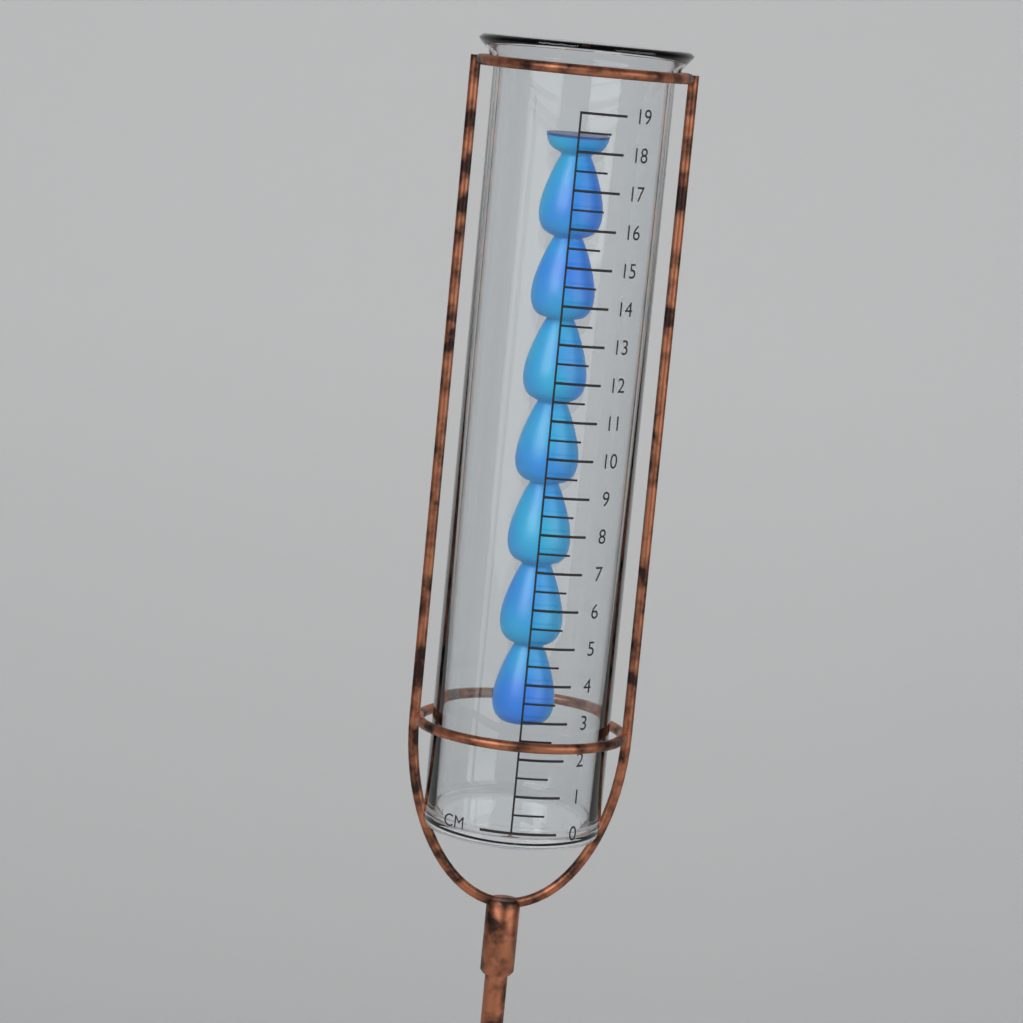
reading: 18.3 cm
